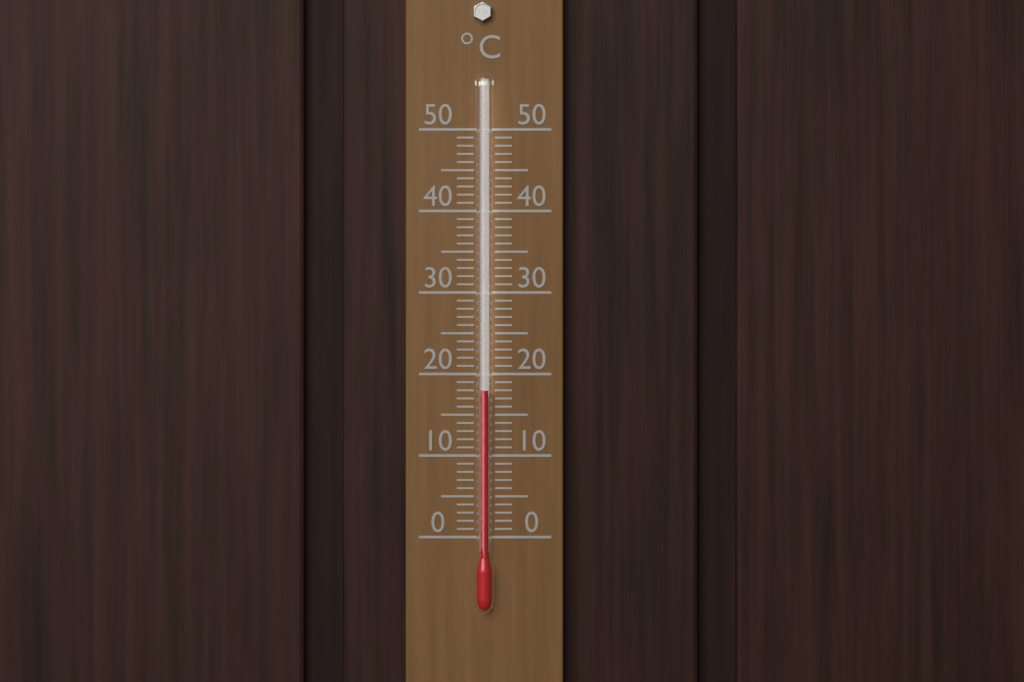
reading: 18 °C
